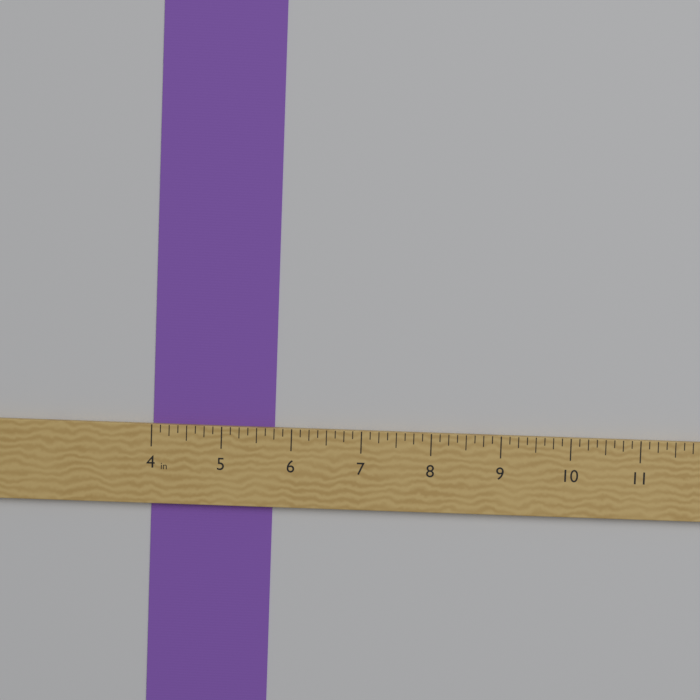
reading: 5.750 in
